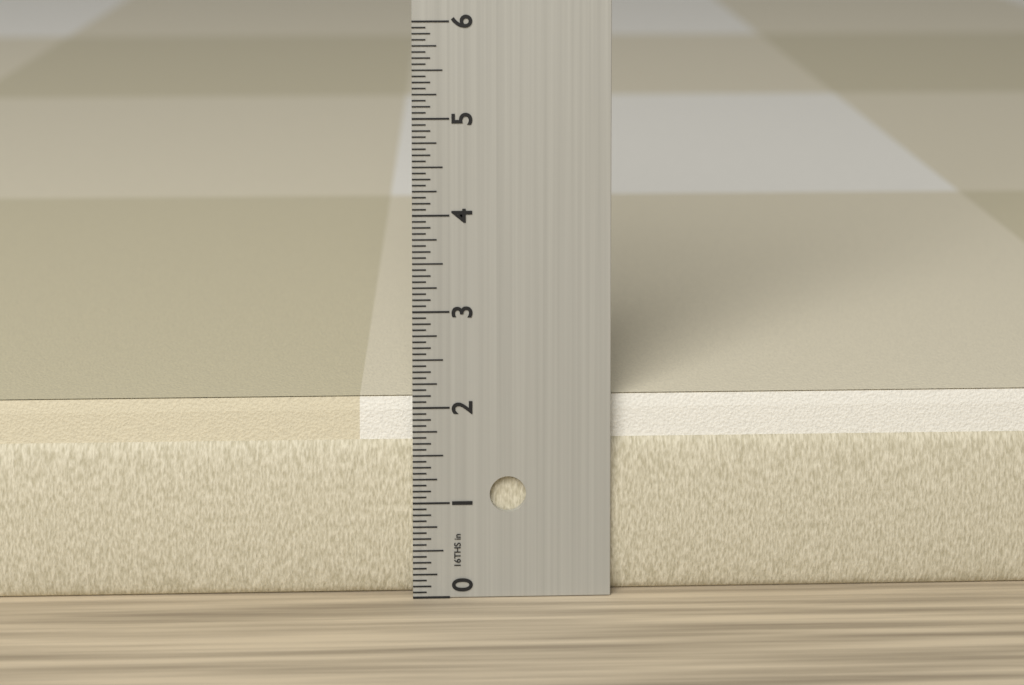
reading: 2.0625 in
